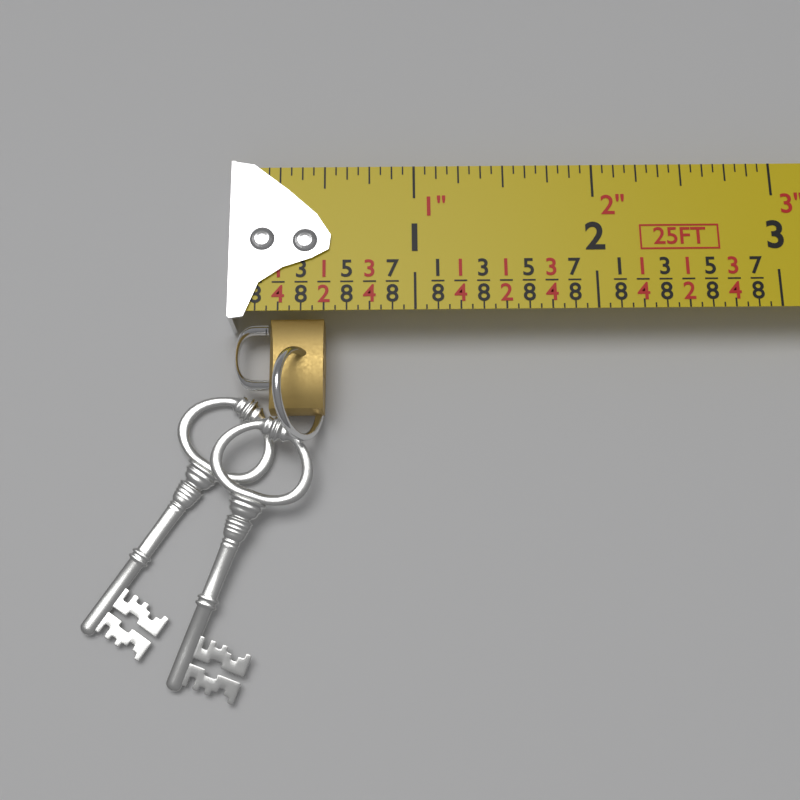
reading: 0.5000 in
